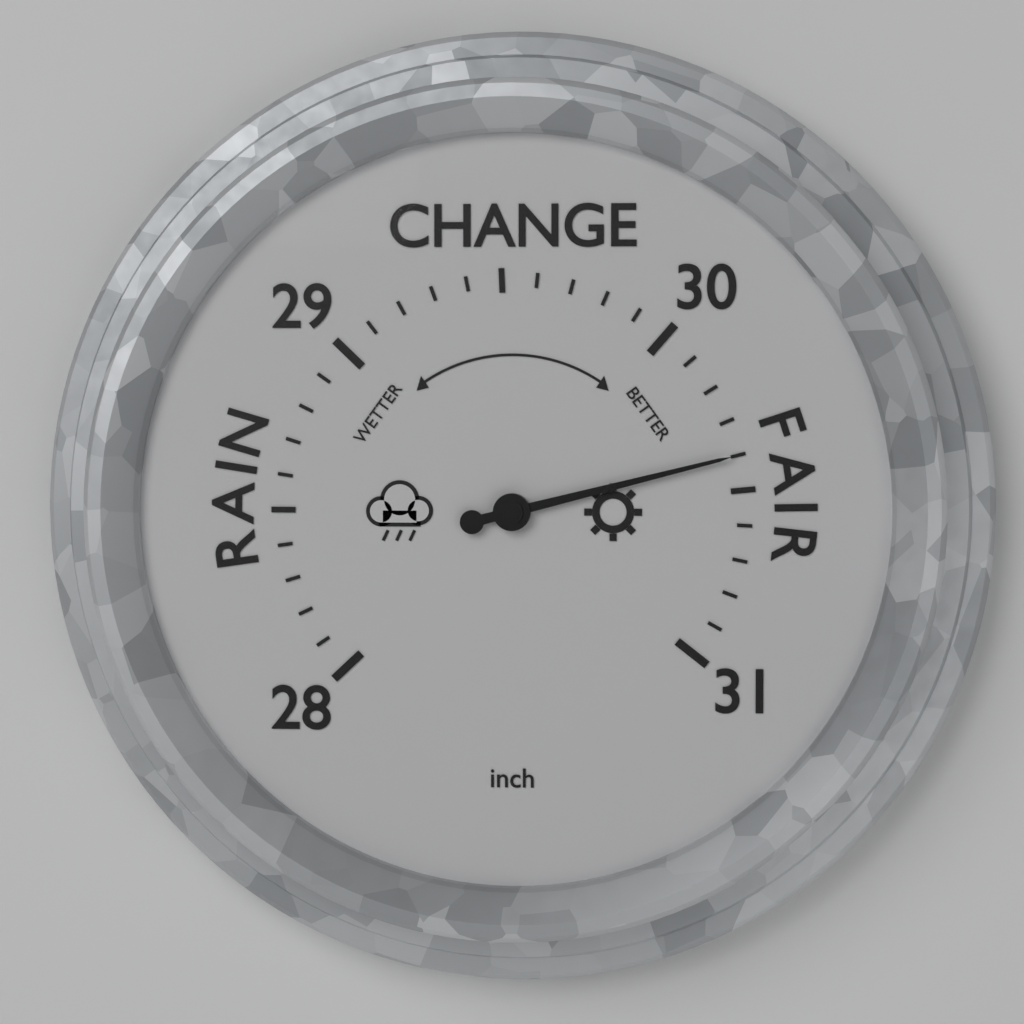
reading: 30.4 inch
